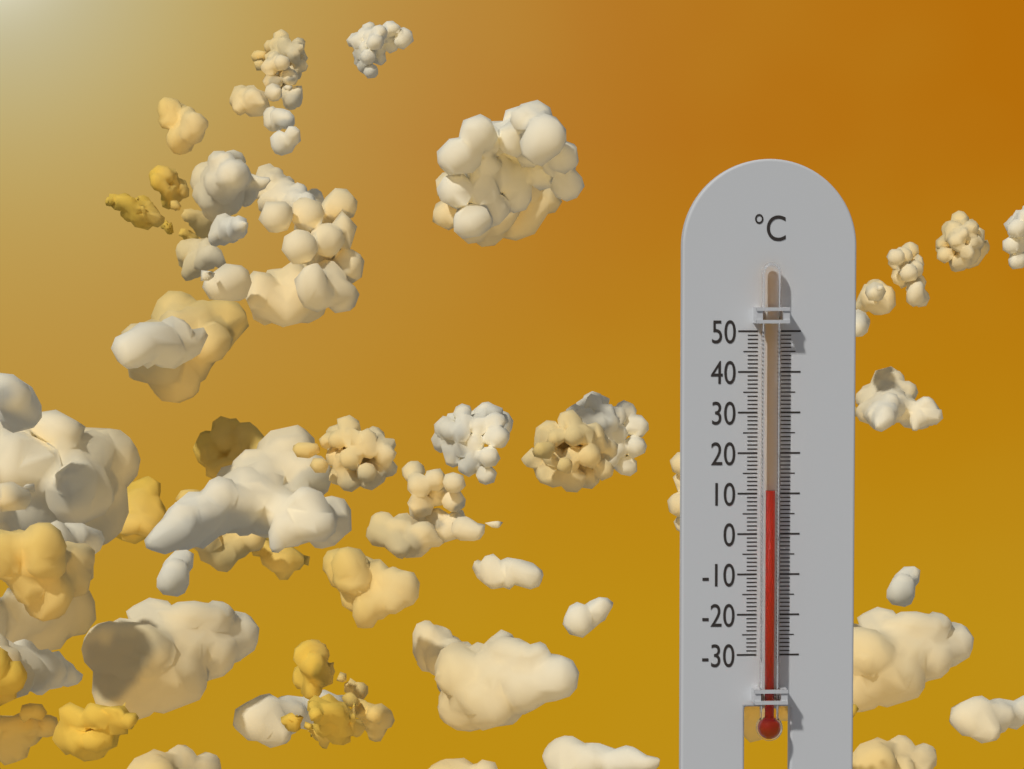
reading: 11 °C
